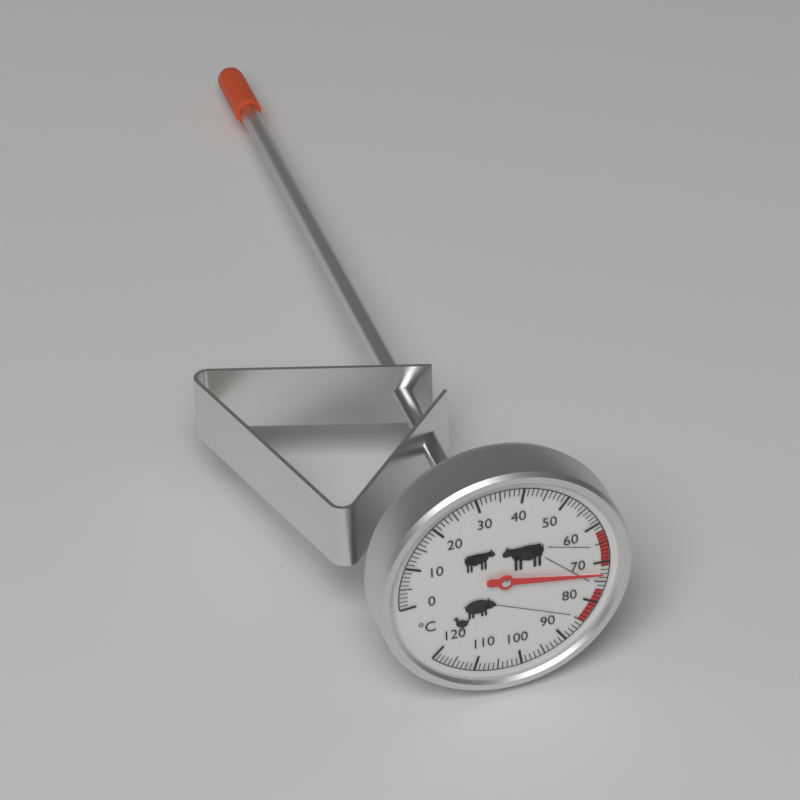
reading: 73 °C
